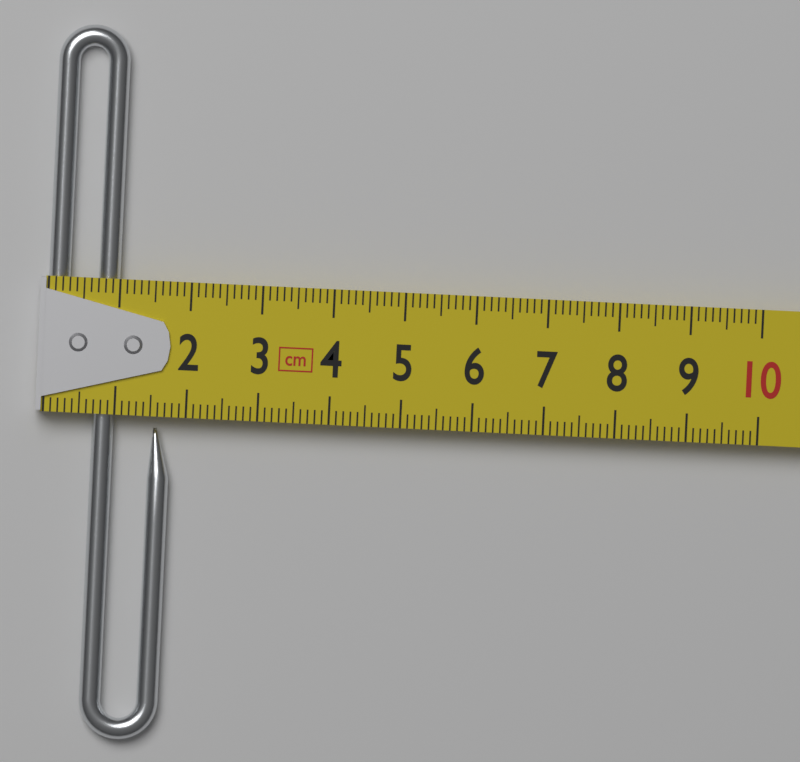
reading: 1.8 cm
